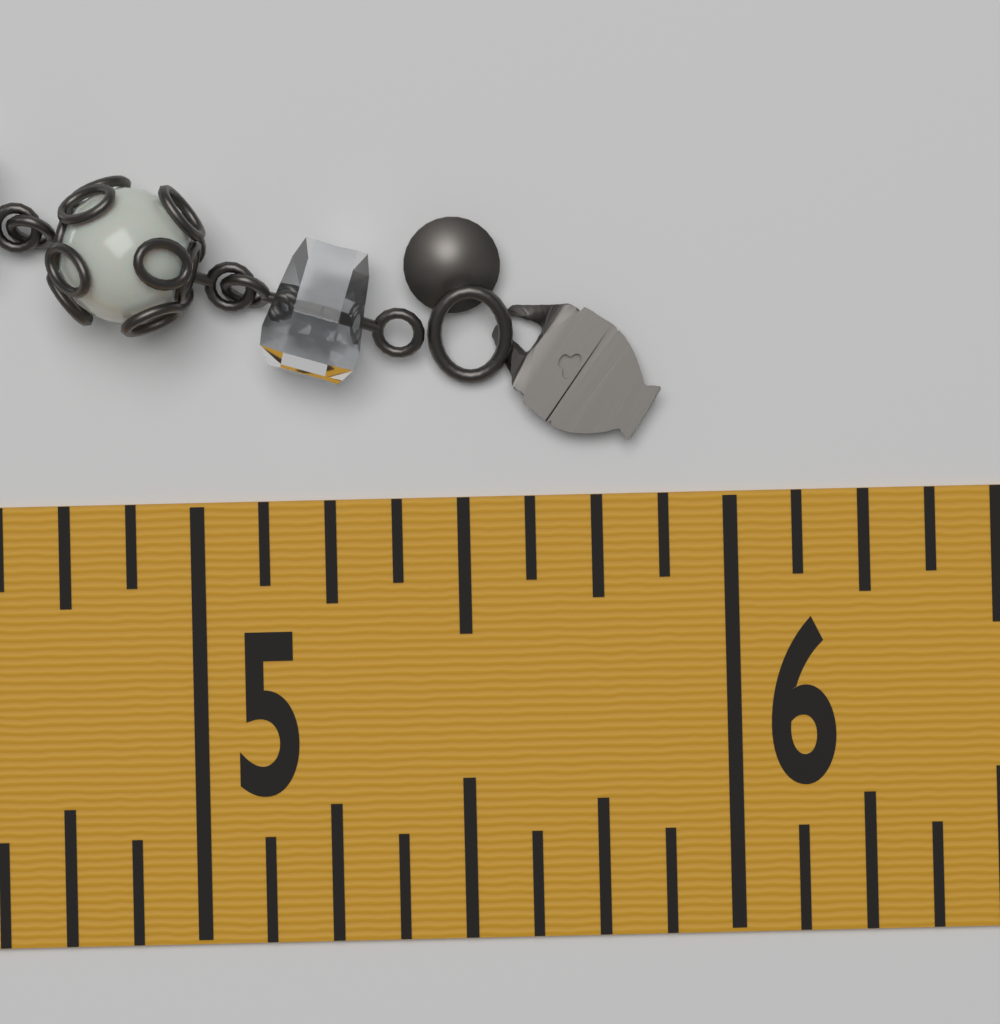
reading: 5.875 in
